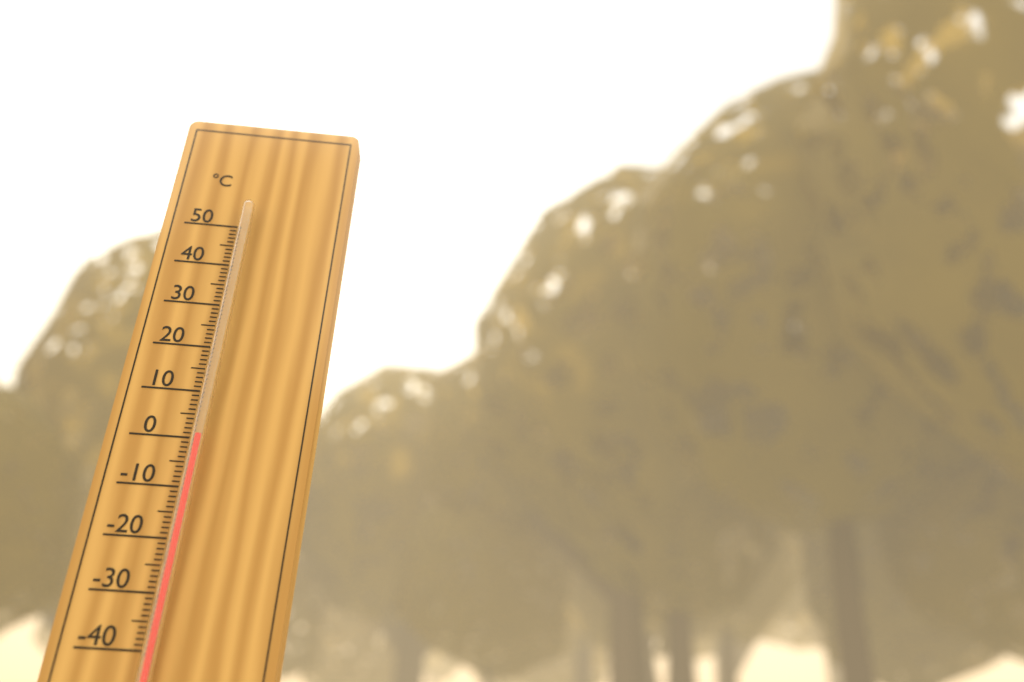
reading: 0 °C
